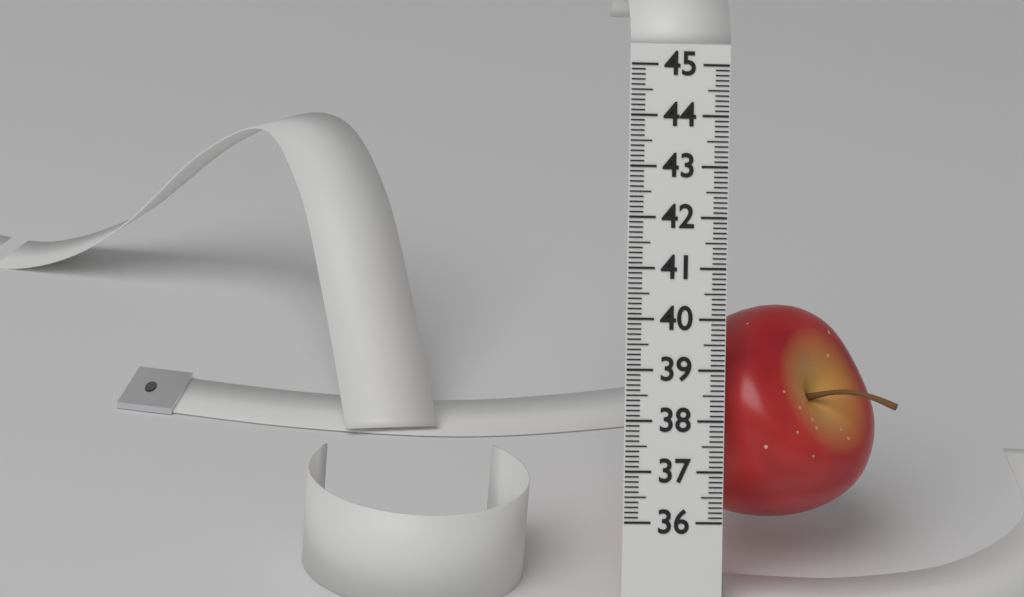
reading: 40.3 (no unit)
